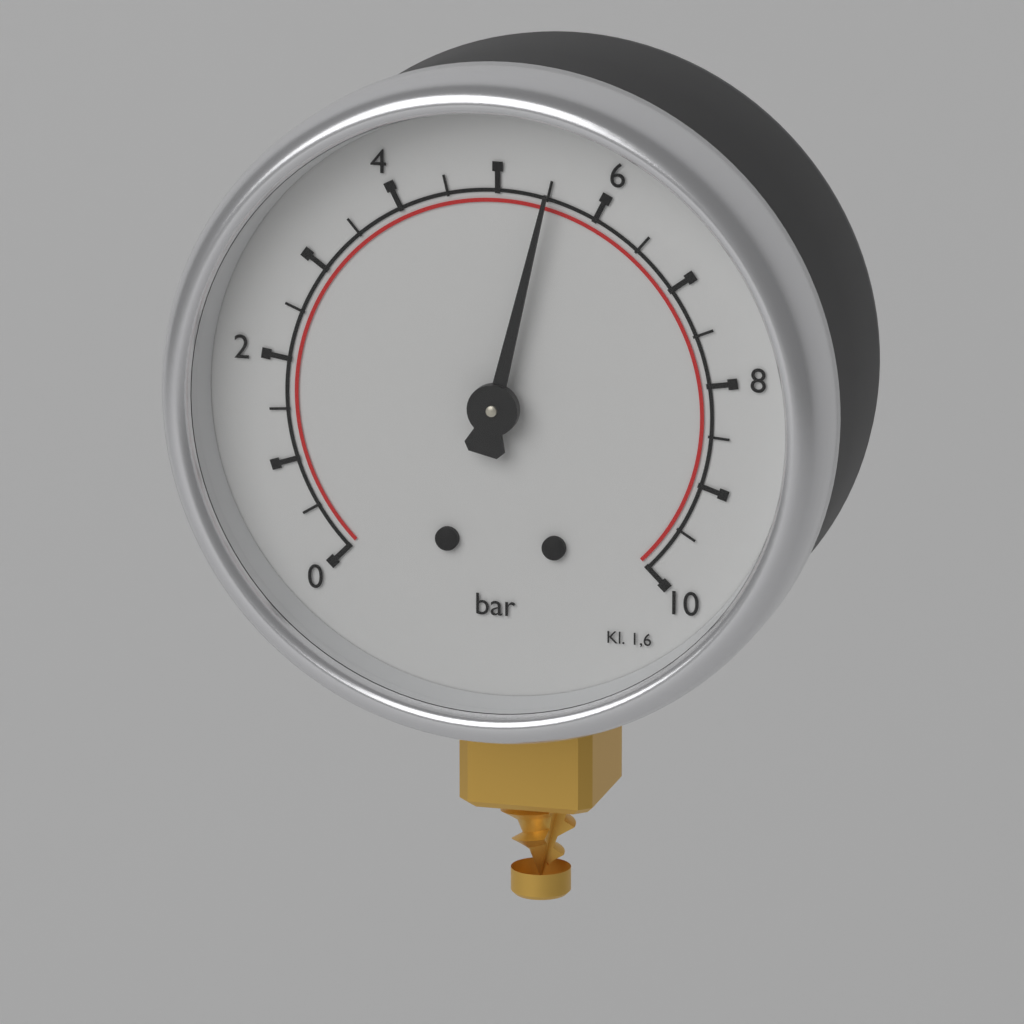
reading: 5.5 bar
